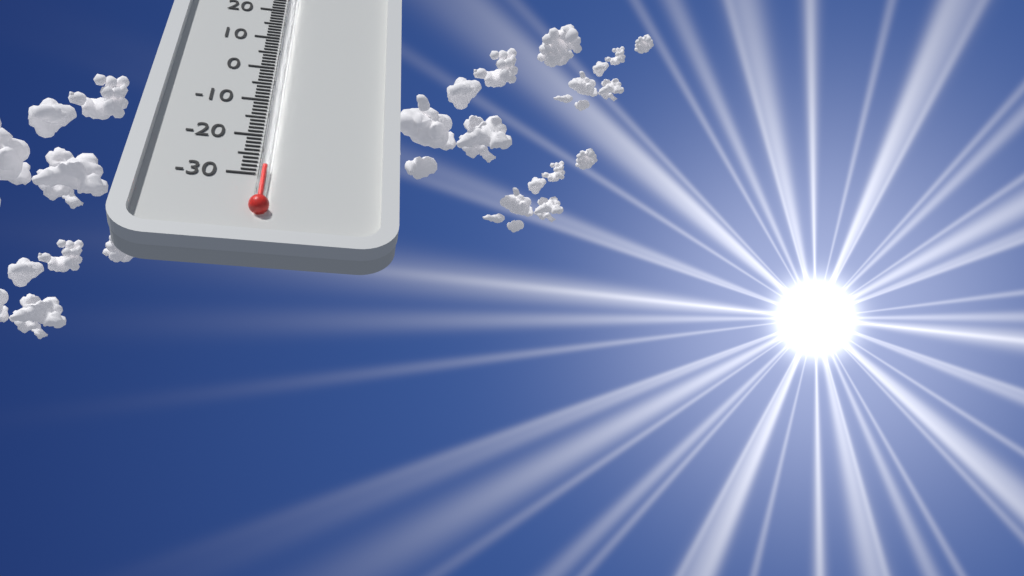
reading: -29 °C
